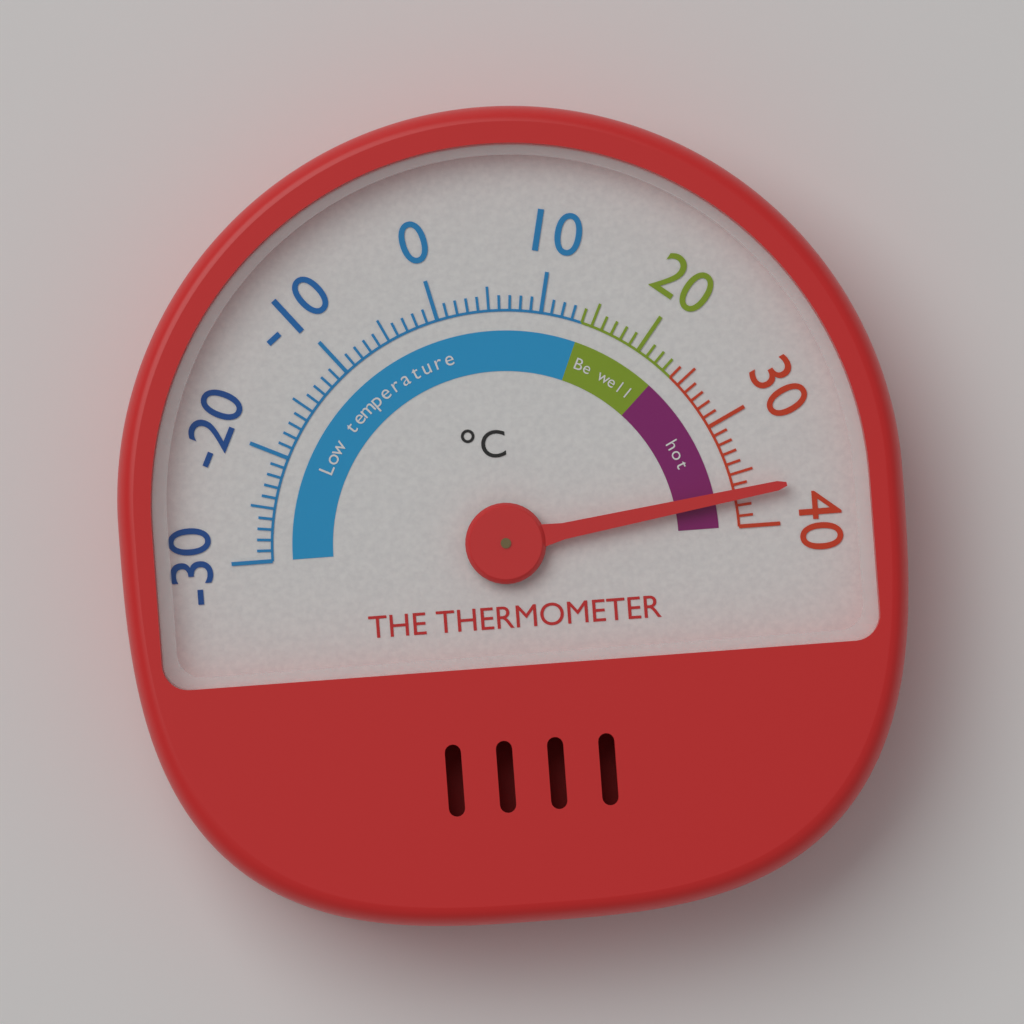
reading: 37 °C
